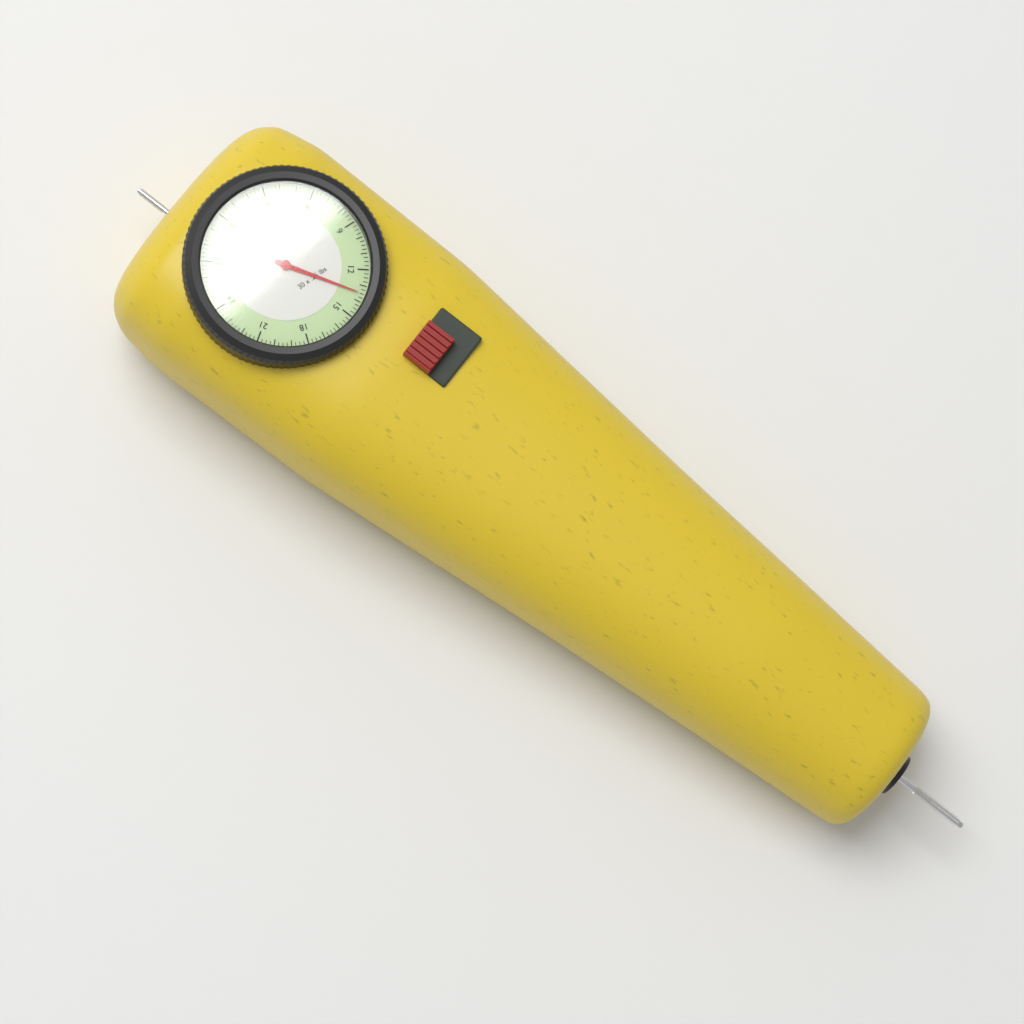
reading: 13.50 lbs
